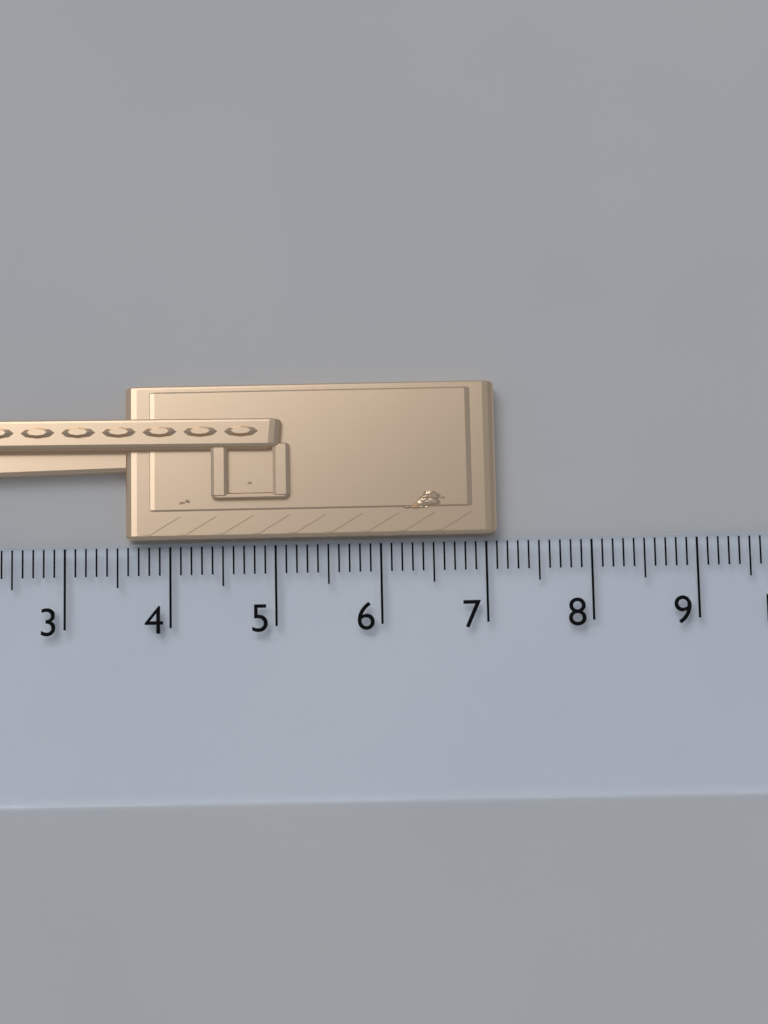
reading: 7.1 cm
